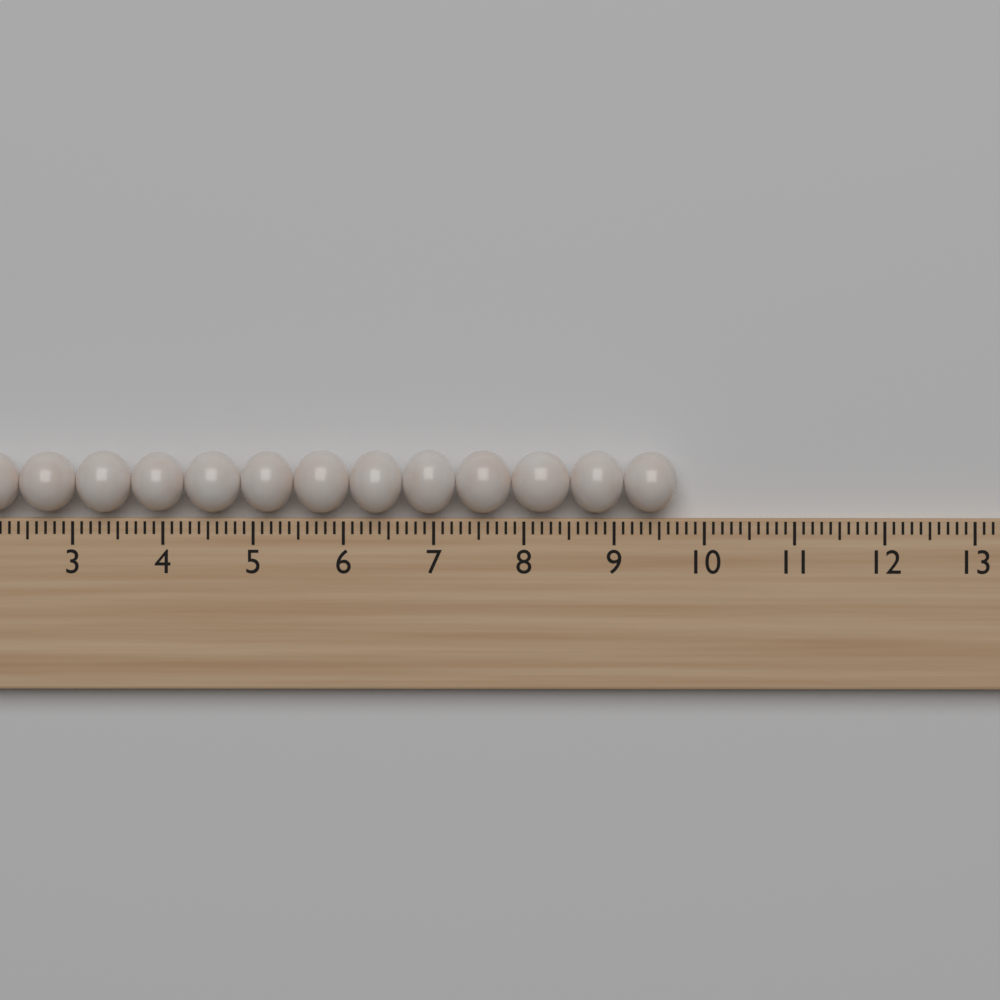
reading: 9.7 (no unit)
